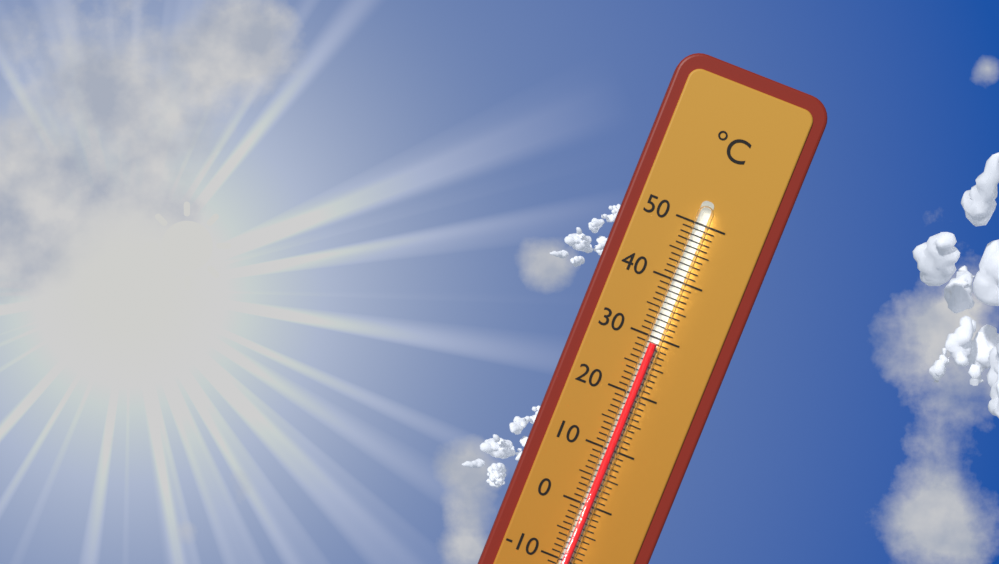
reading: 29 °C
